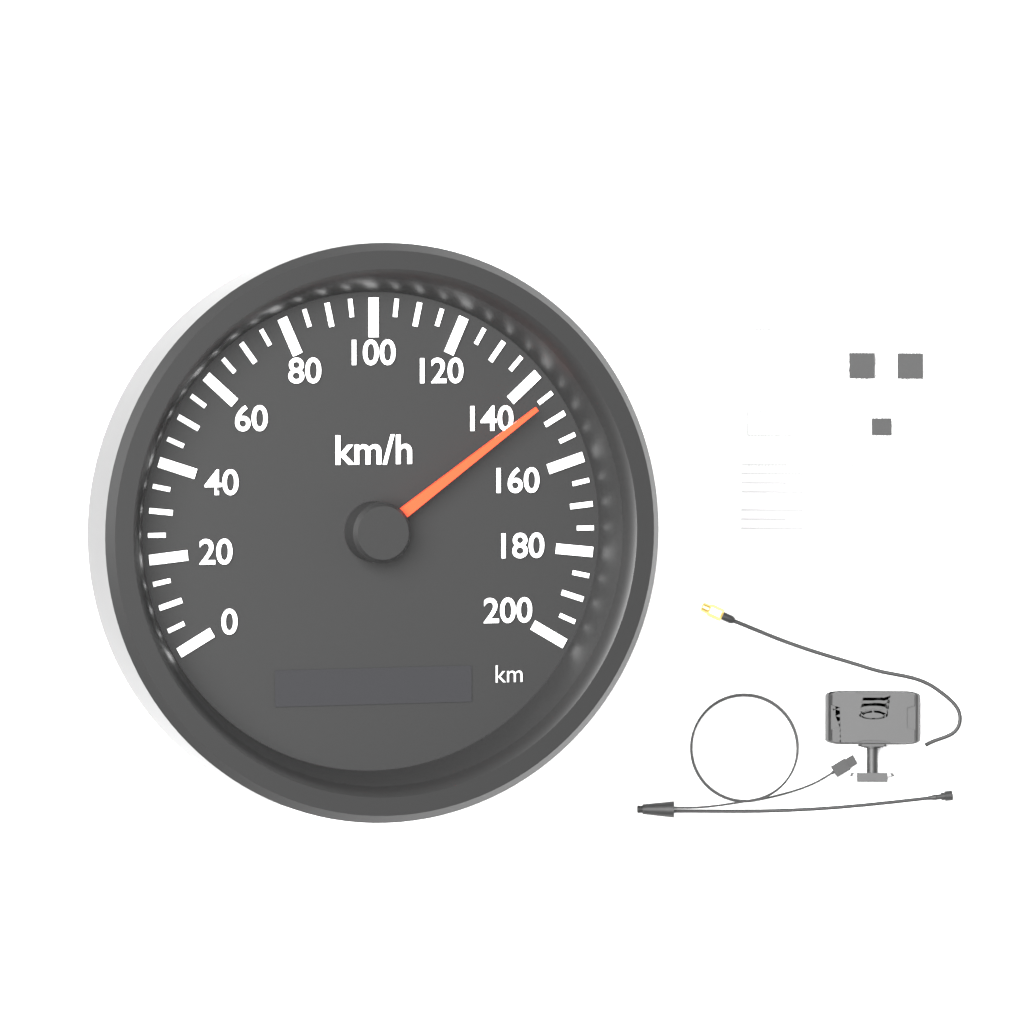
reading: 145 km/h
